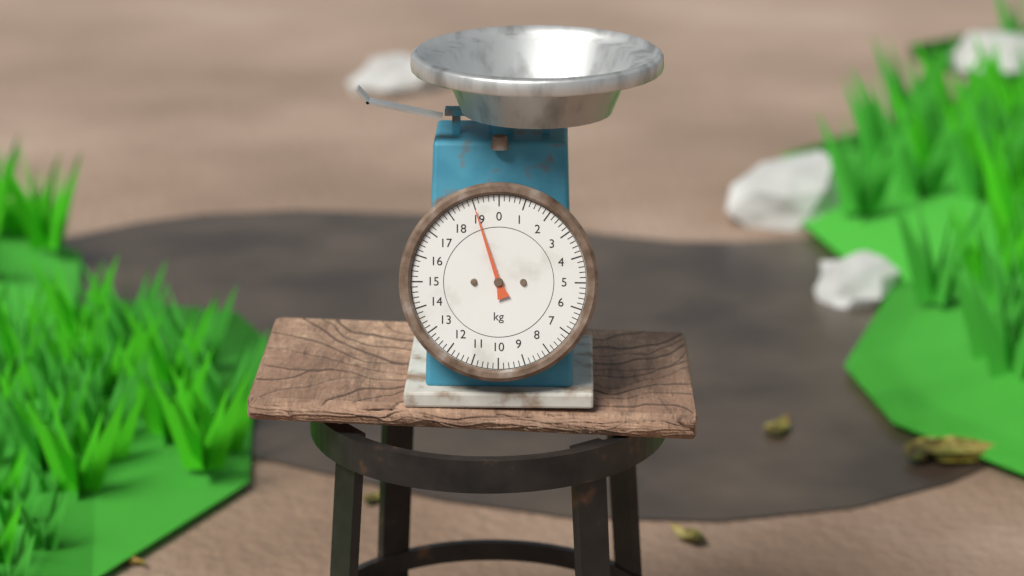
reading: 19.0 kg
